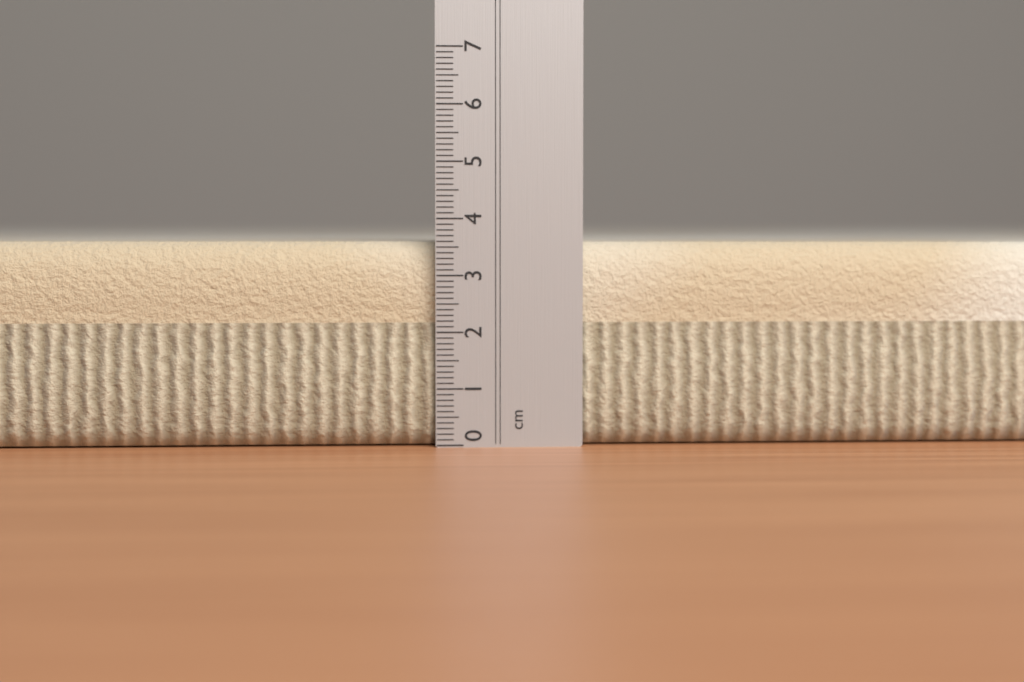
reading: 3.6 cm
